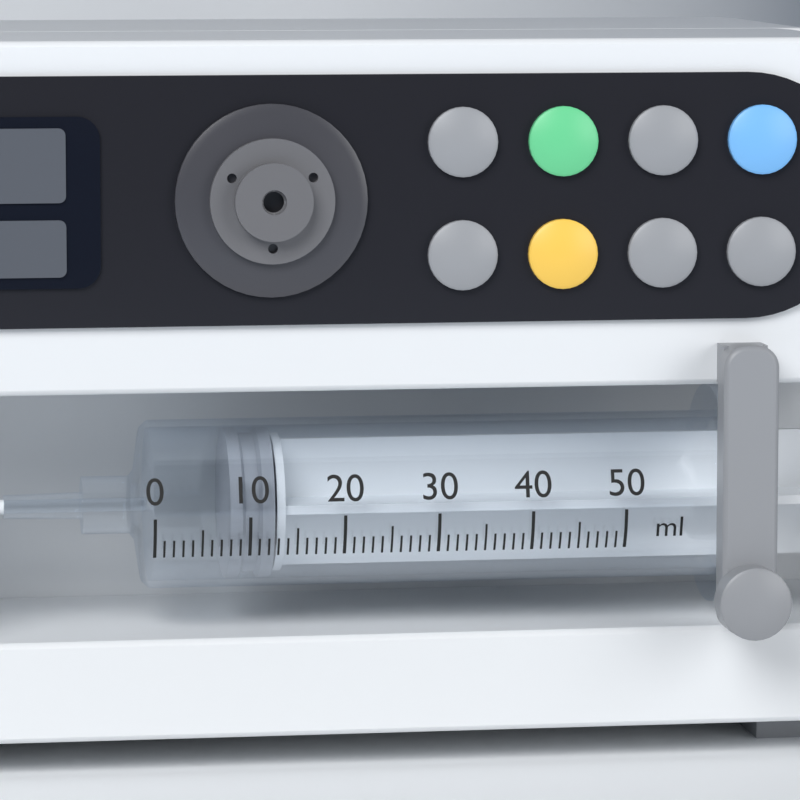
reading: 8 ml
